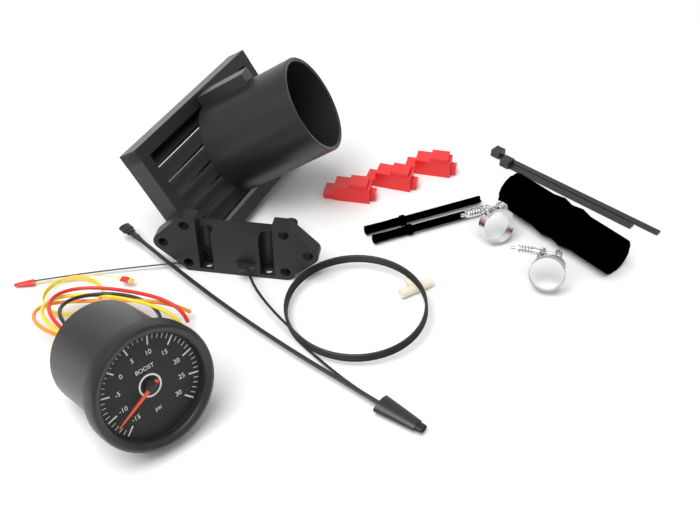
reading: -12 psi
